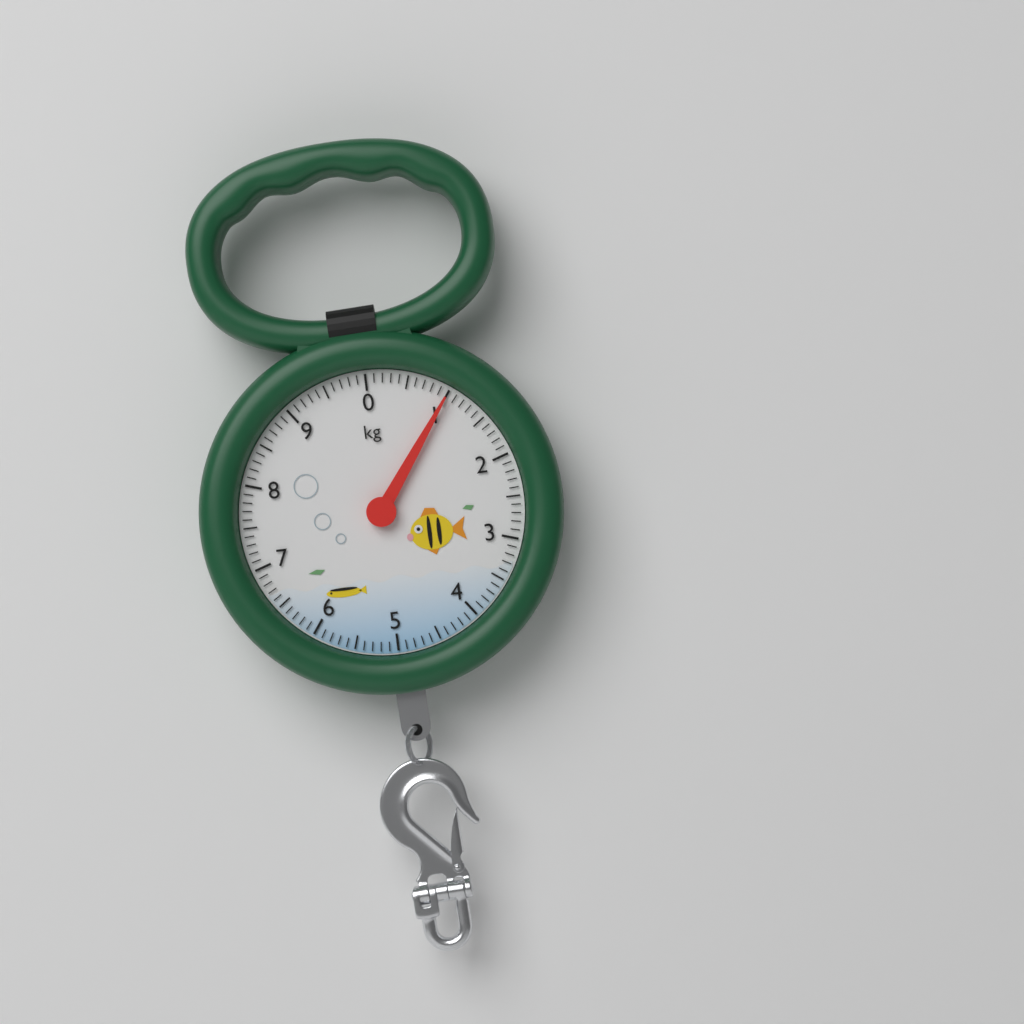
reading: 1.0 kg
